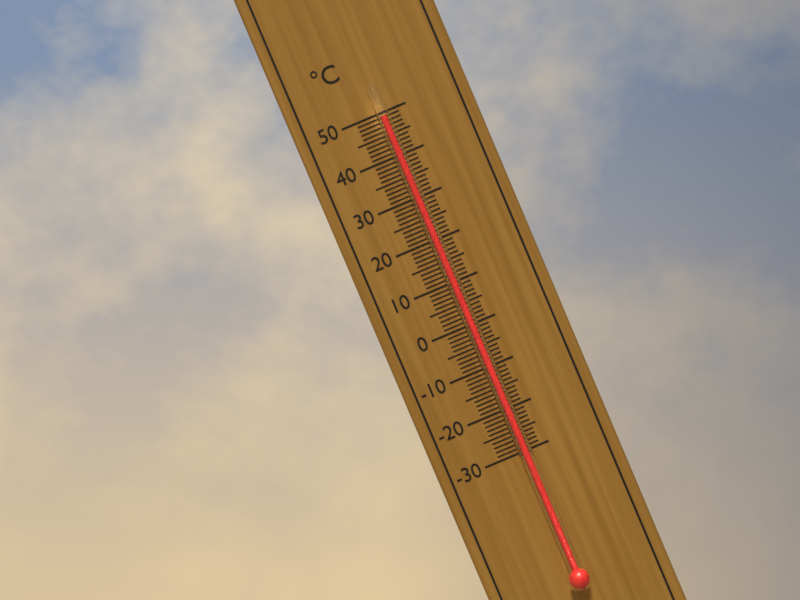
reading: 49 °C
